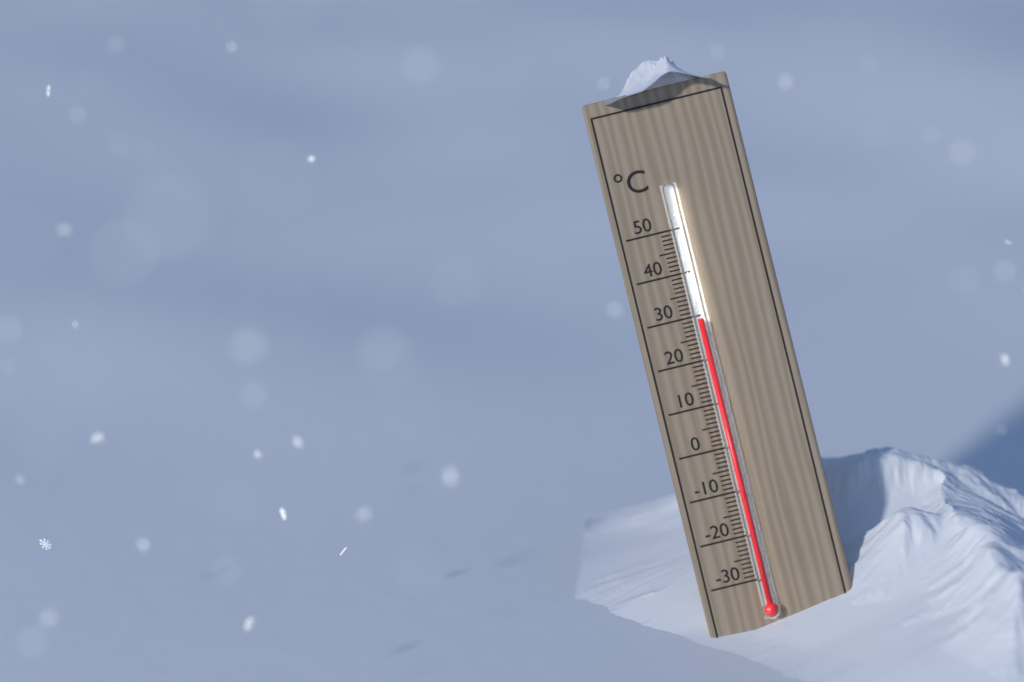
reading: 29 °C
